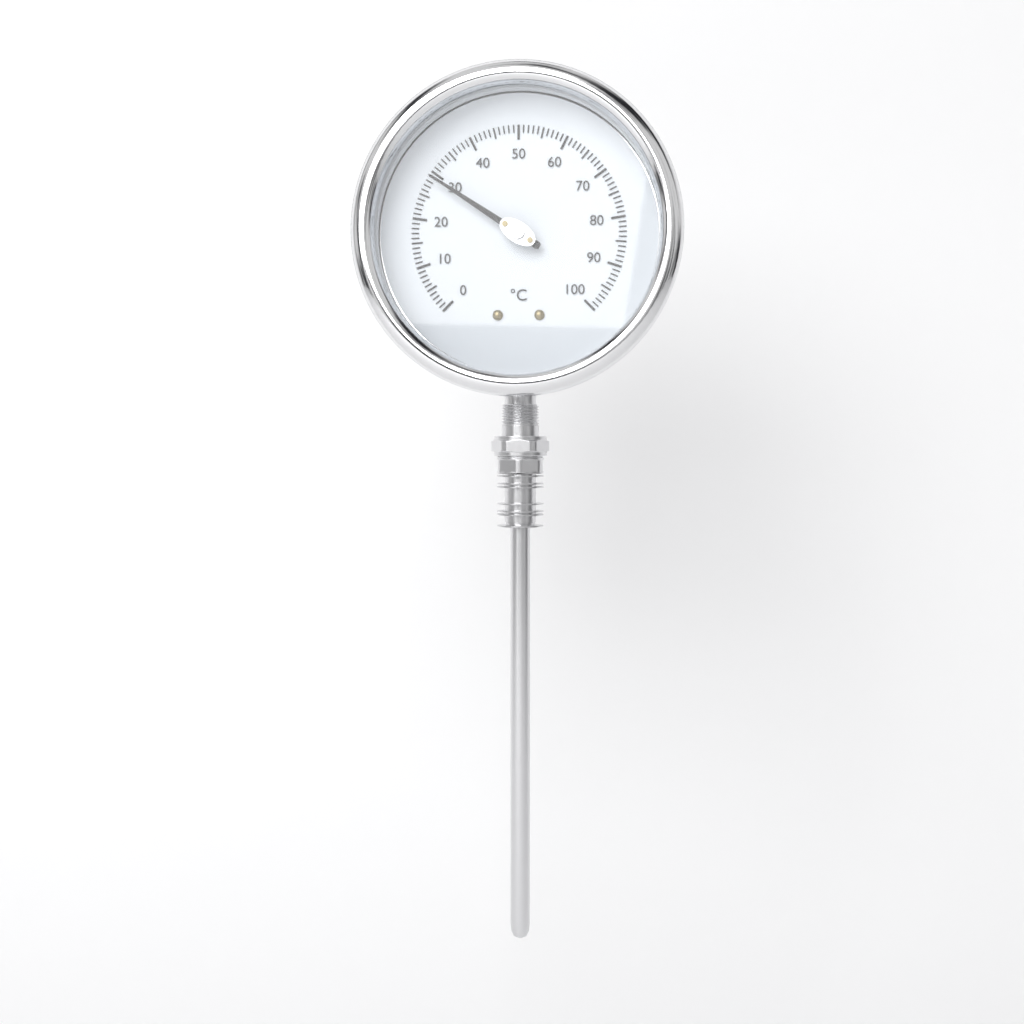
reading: 29 °C
